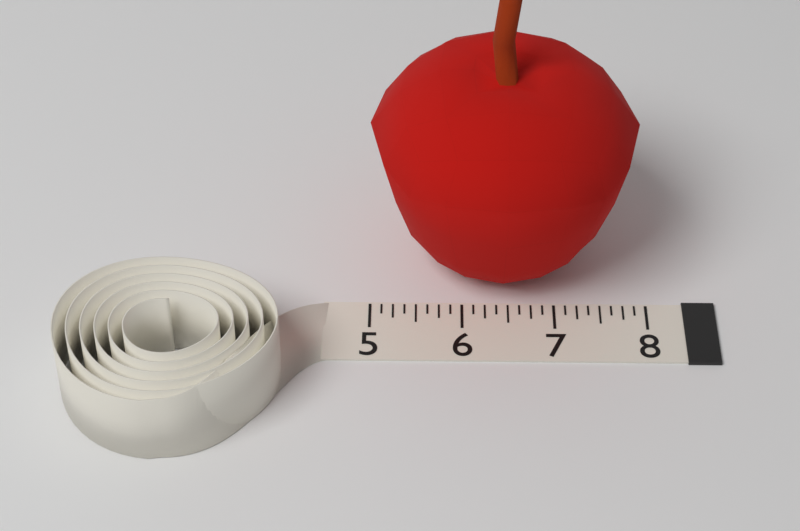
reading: 7.875 (no unit)
